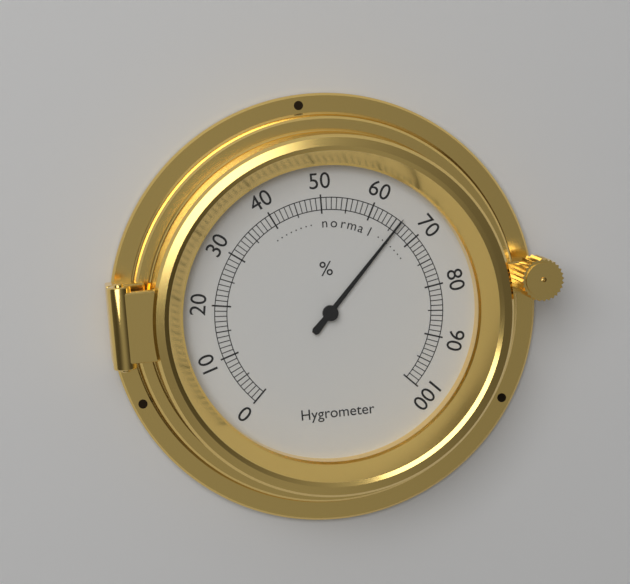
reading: 66 %
